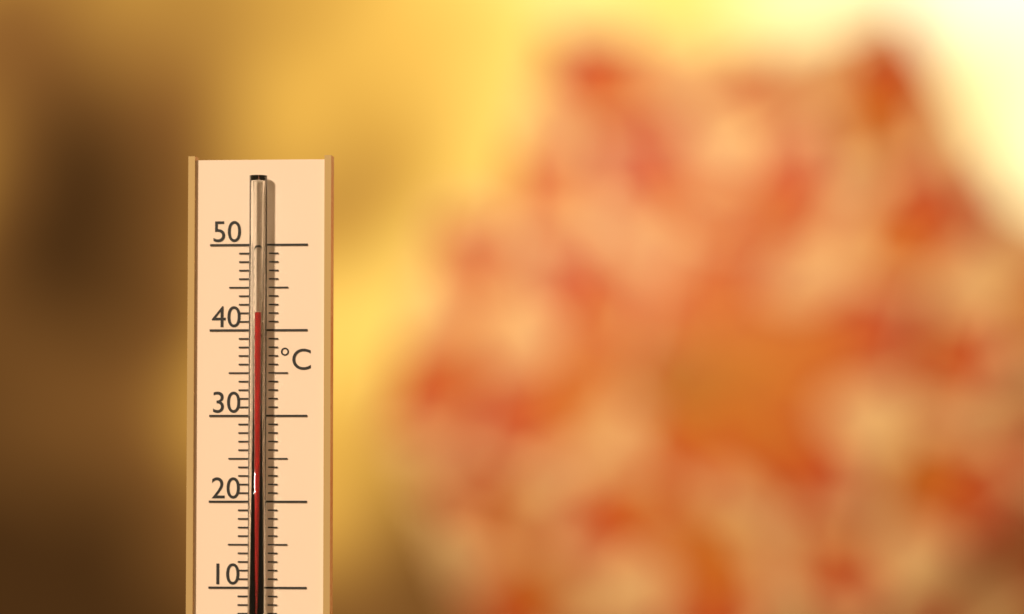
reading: 42 °C
